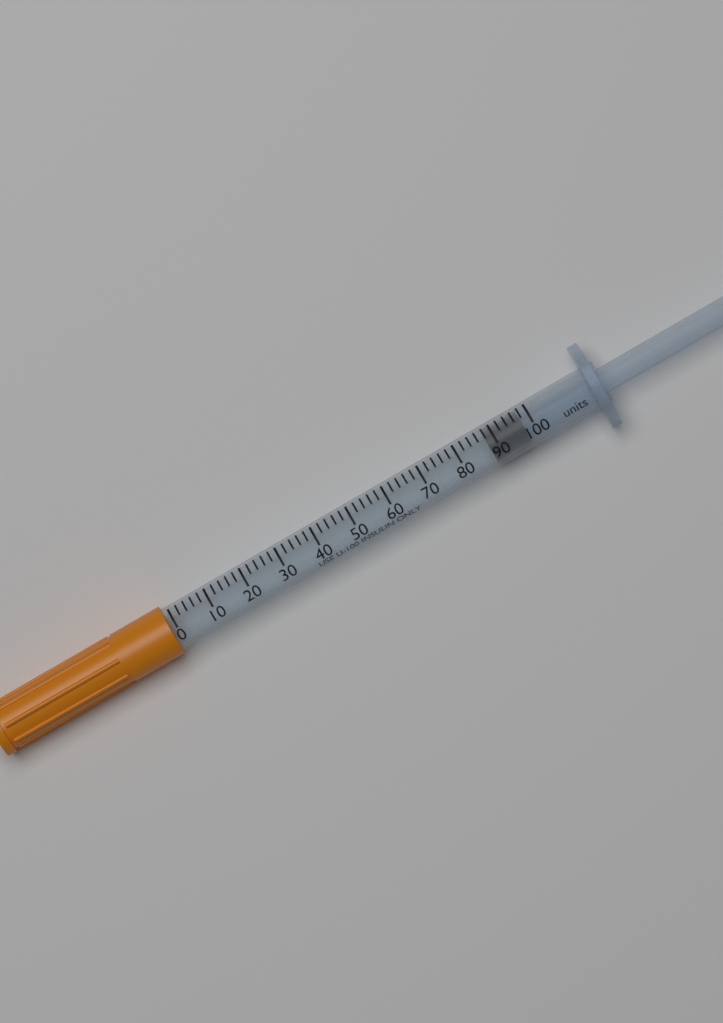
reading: 88 units
